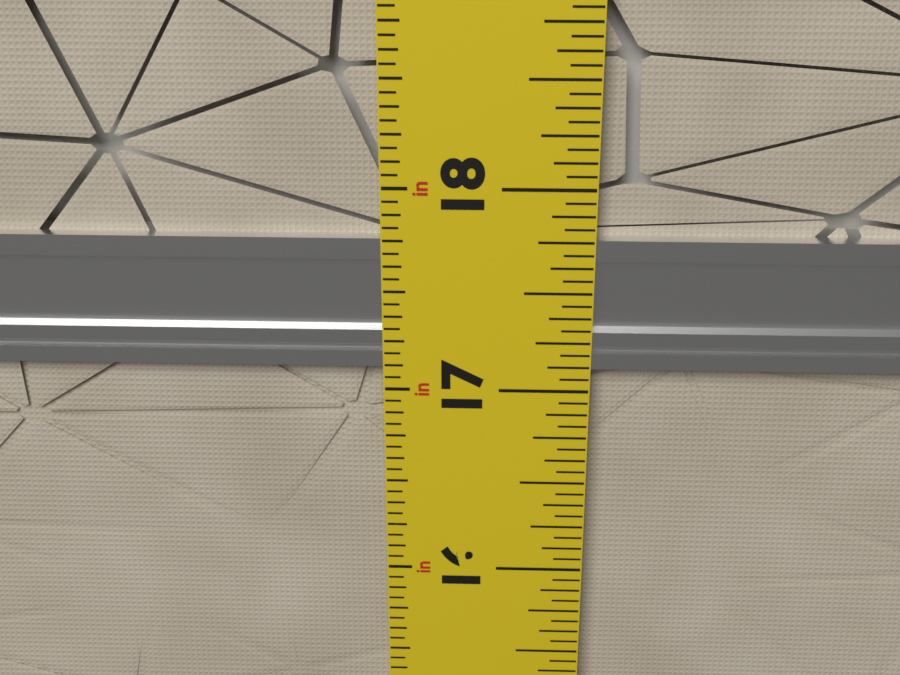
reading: 17.7500 in
